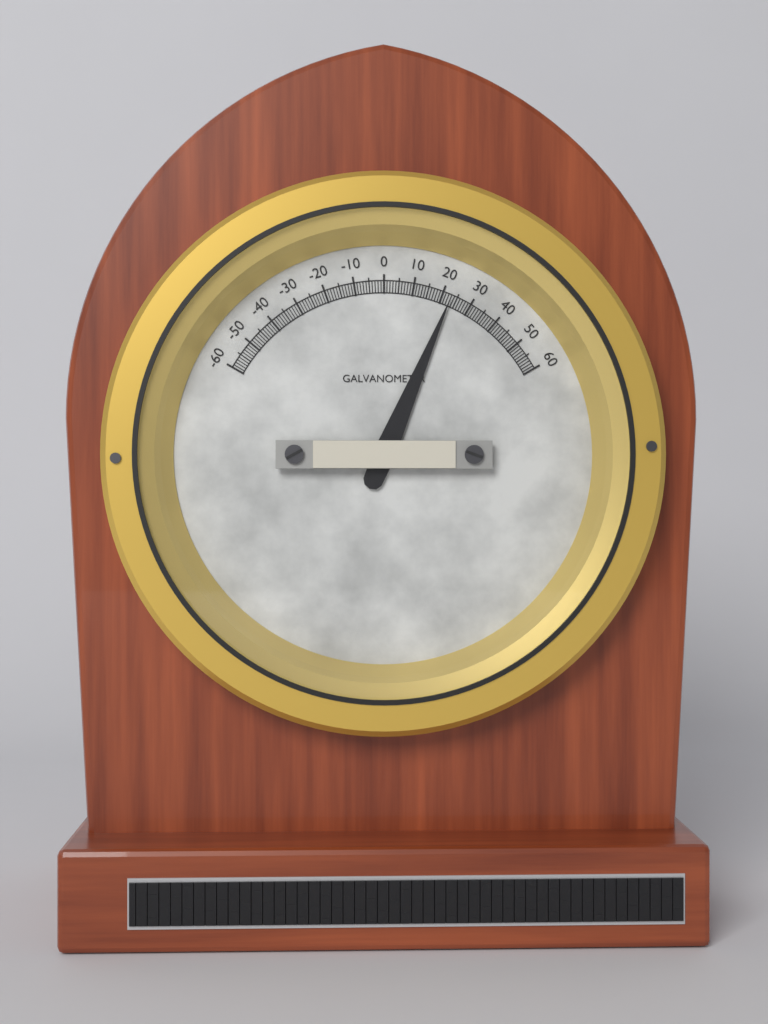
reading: 23 (no unit)
